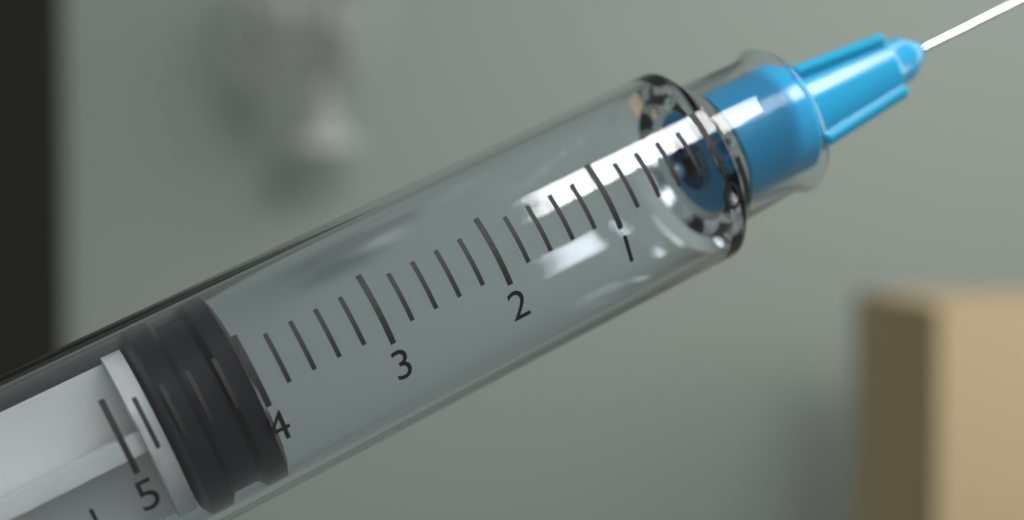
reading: 4.0 ml
